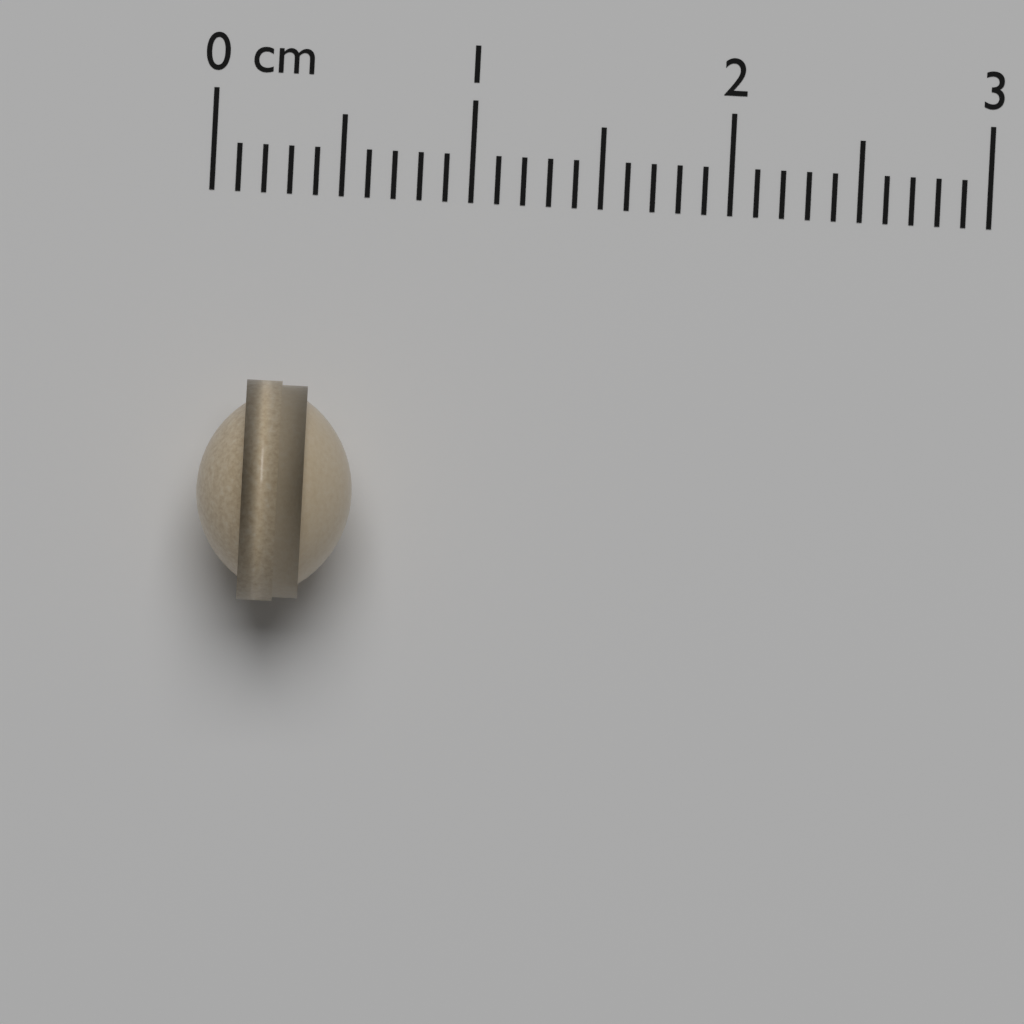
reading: 0.6 cm
